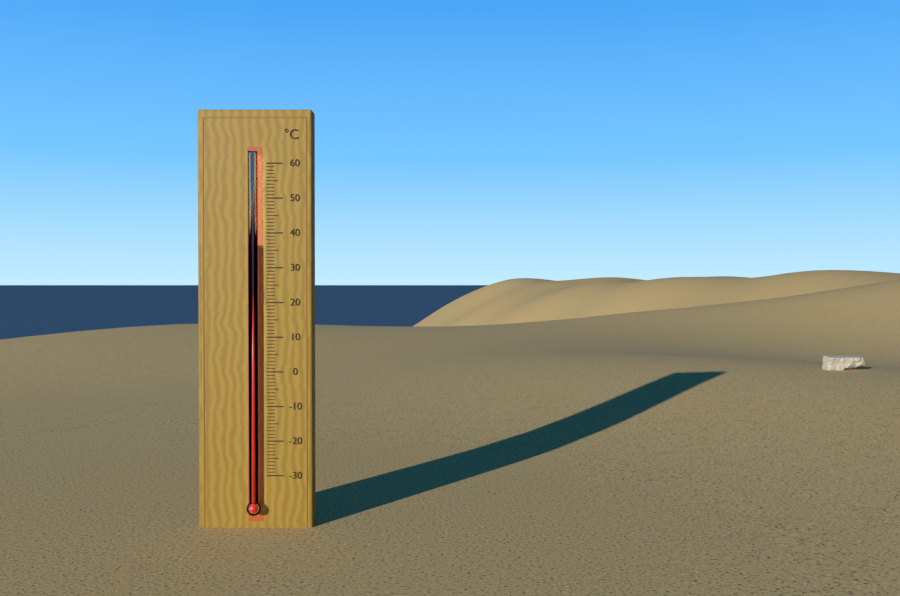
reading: 37 °C
